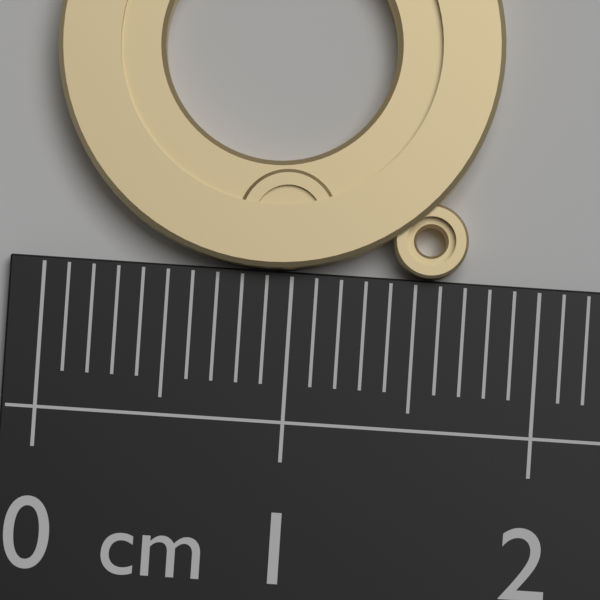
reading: 1.8 cm
